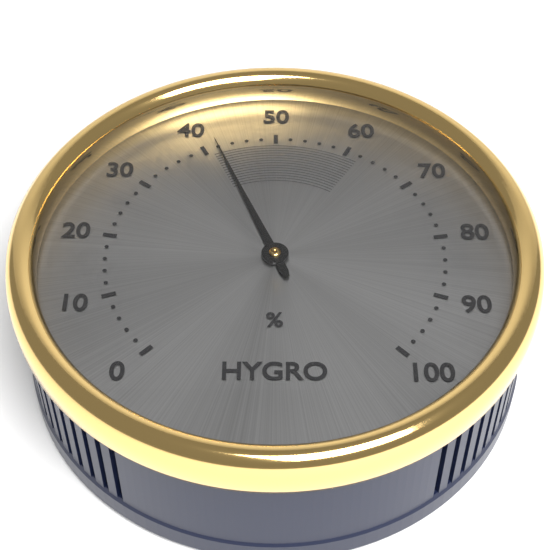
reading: 42 %
